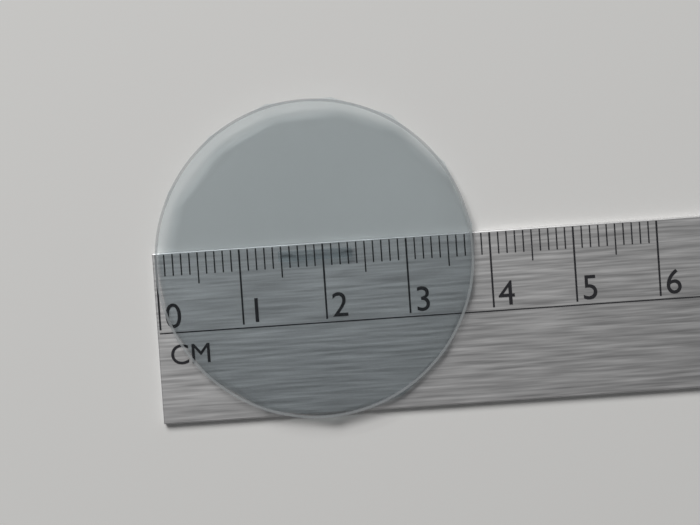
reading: 3.8 cm
